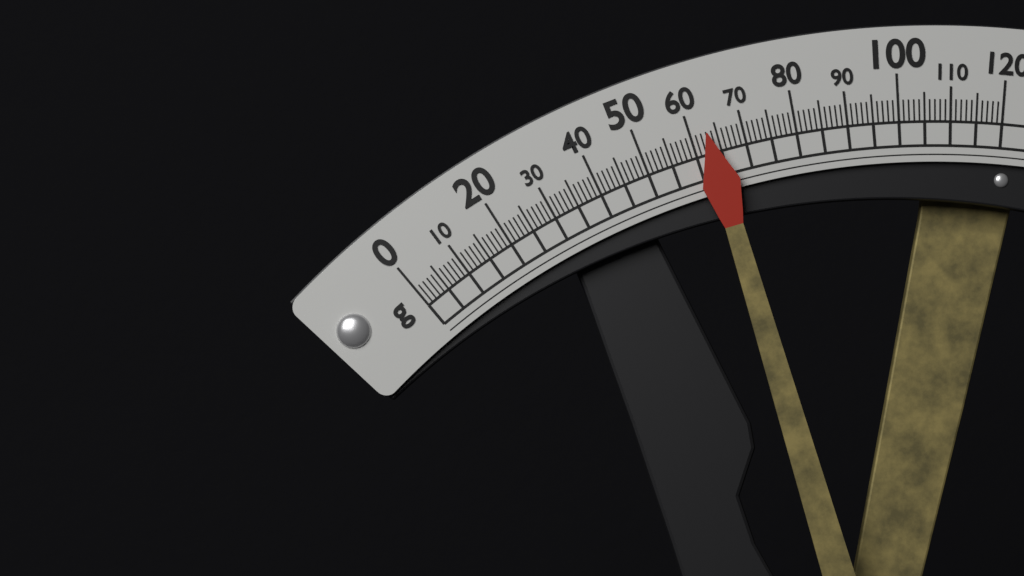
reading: 63 g
